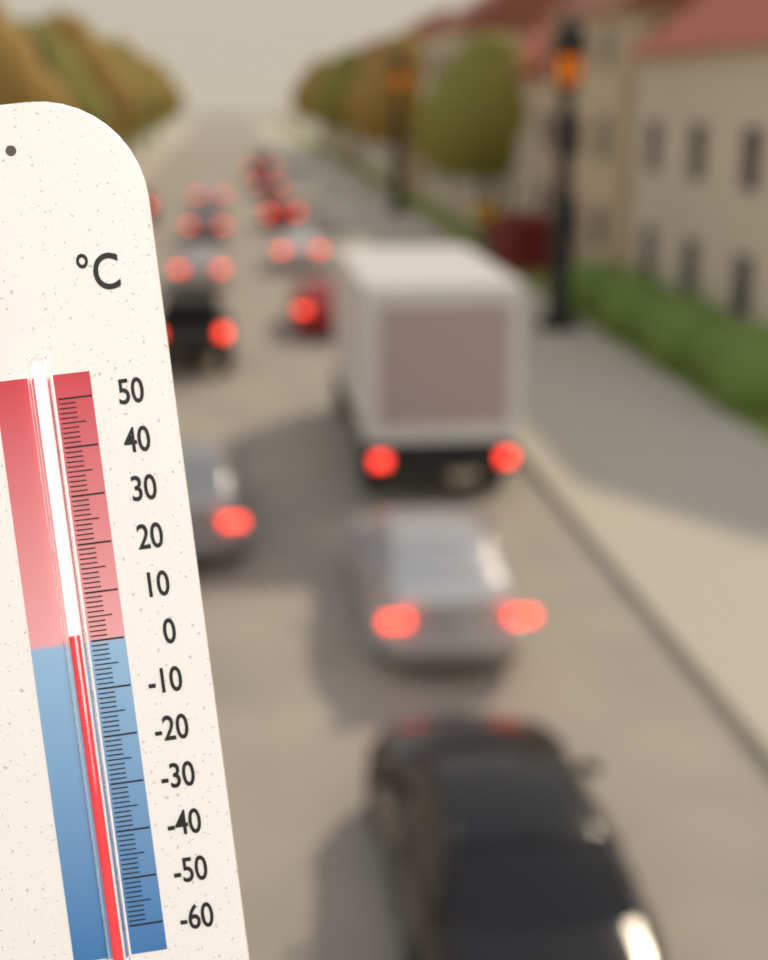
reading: 2 °C
